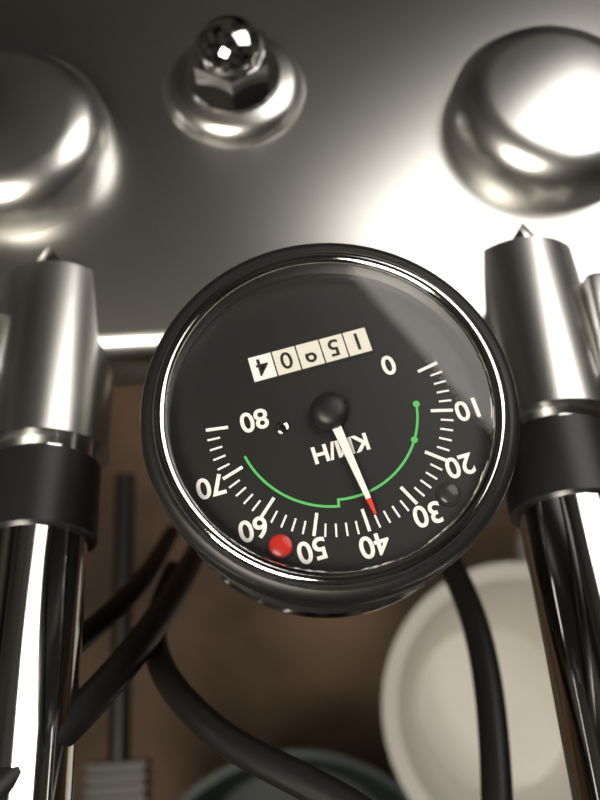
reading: 38 km/h
